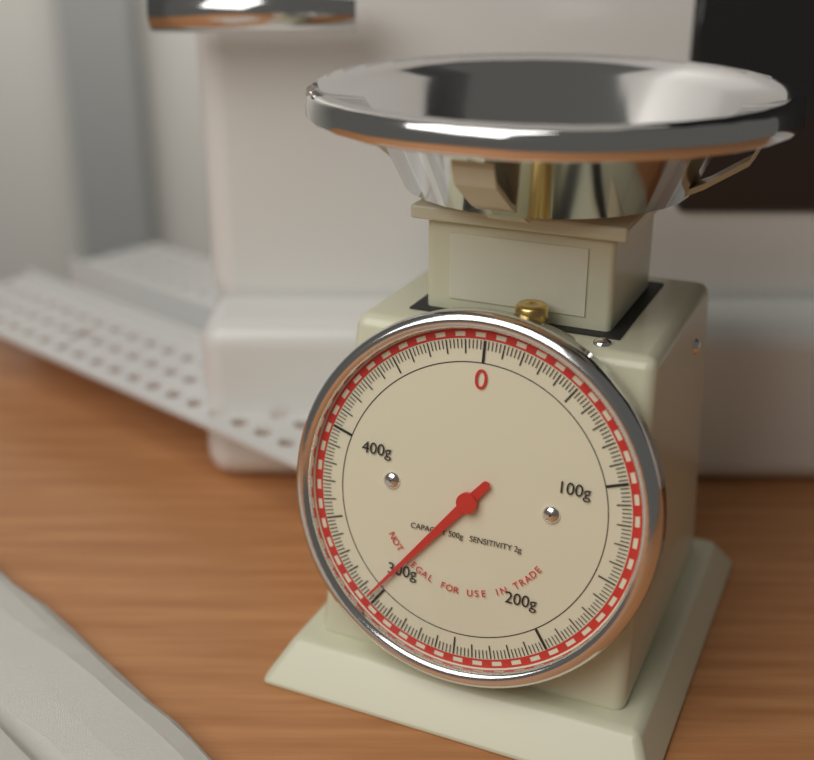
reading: 304 g
